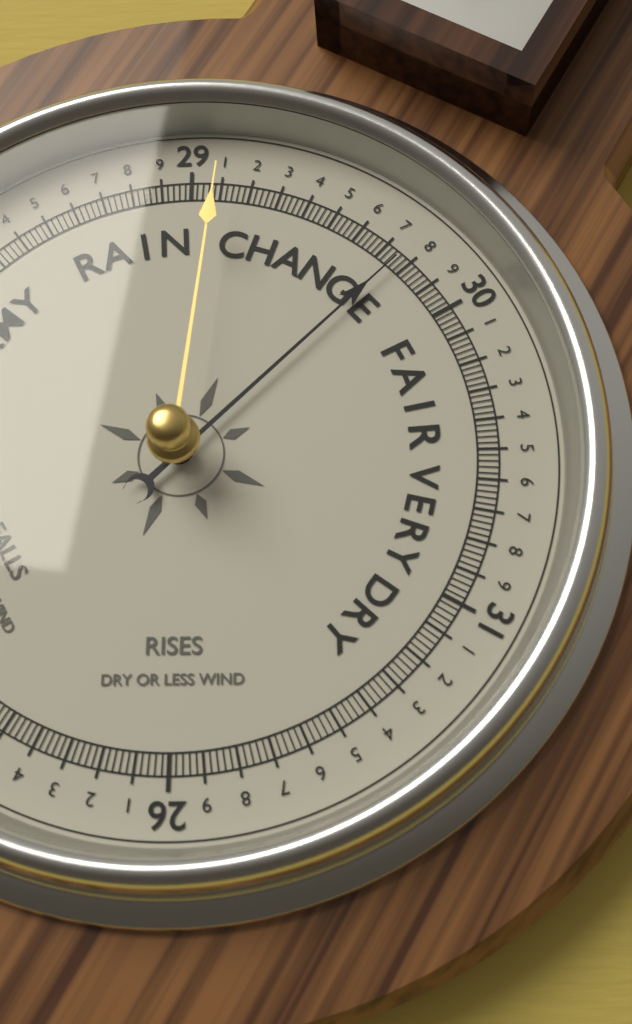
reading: 29.76 (no unit)
